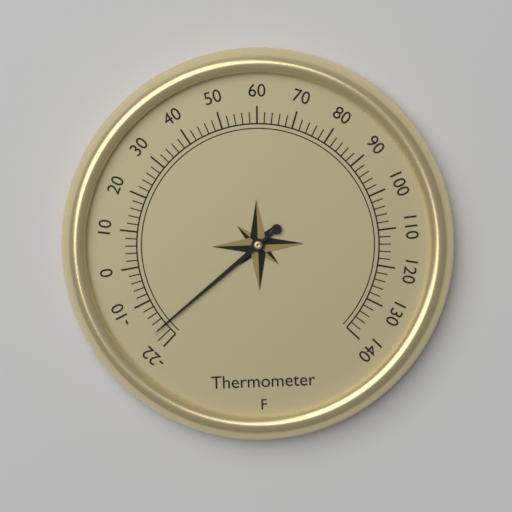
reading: -18 °F
